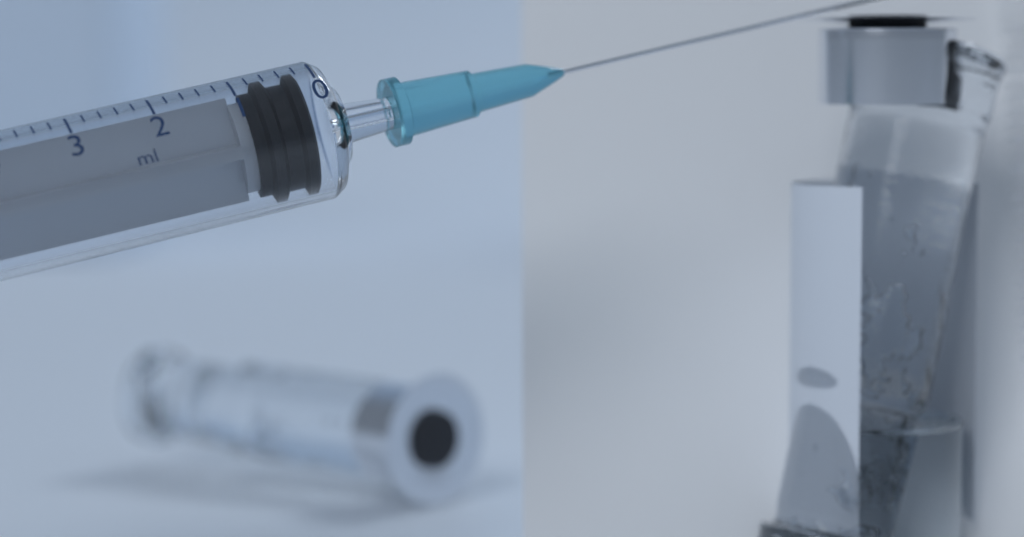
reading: 0.2 ml
